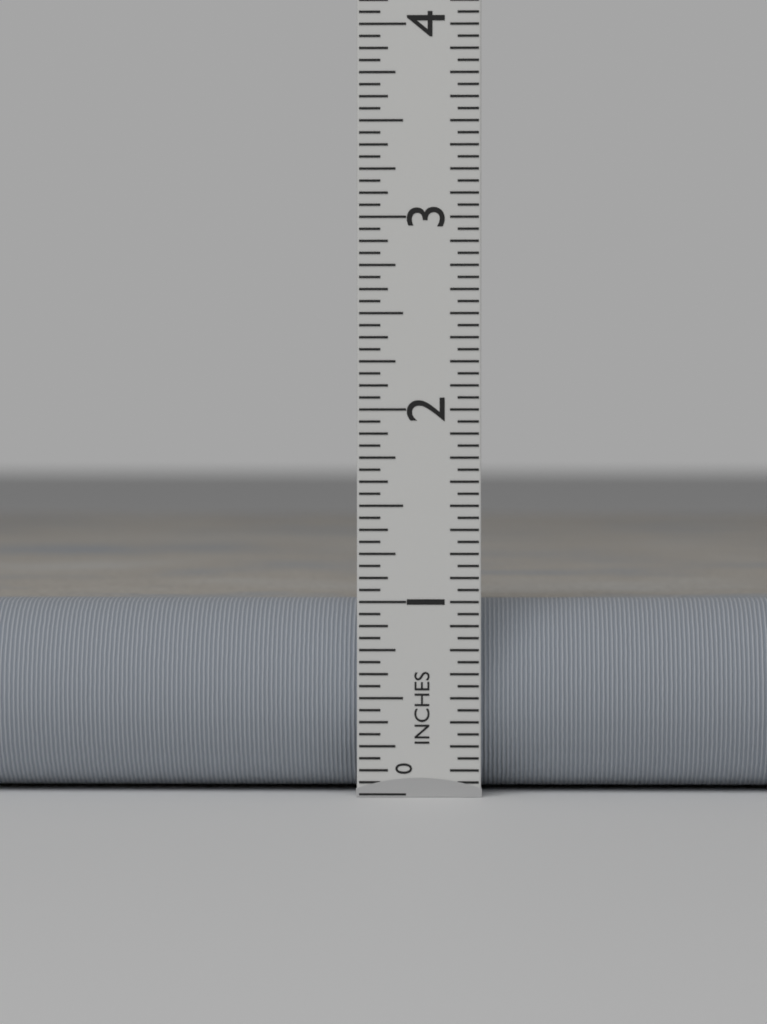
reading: 1.0000 in
